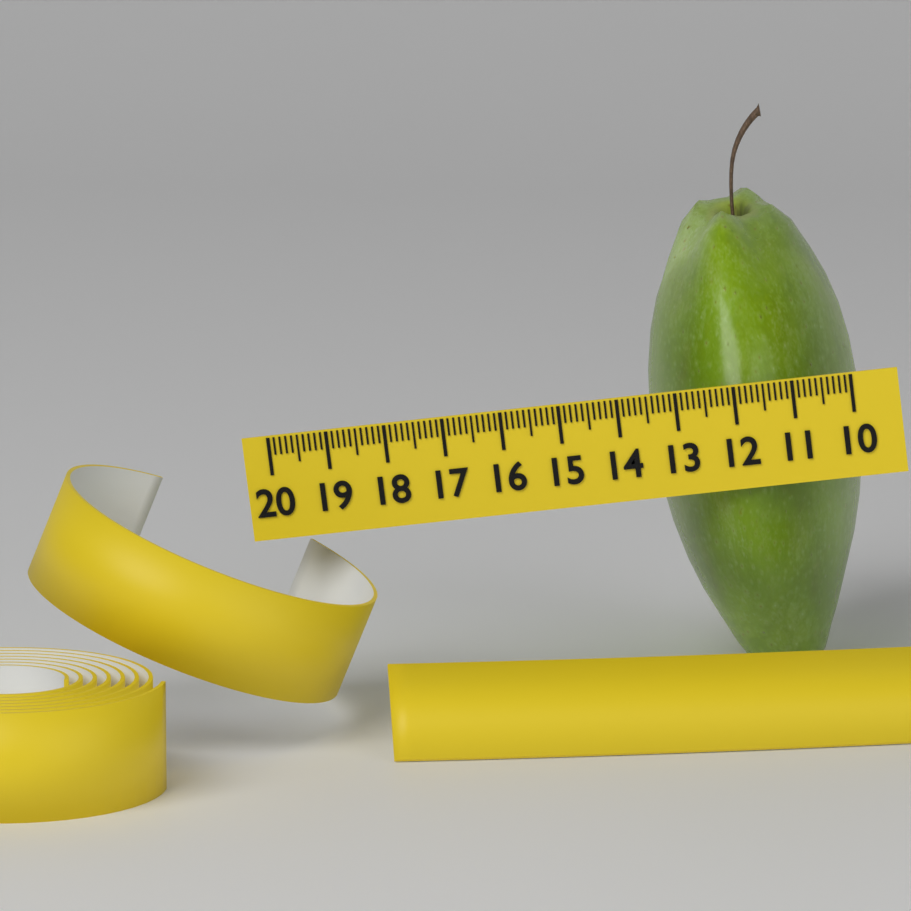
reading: 13.7 (no unit)
